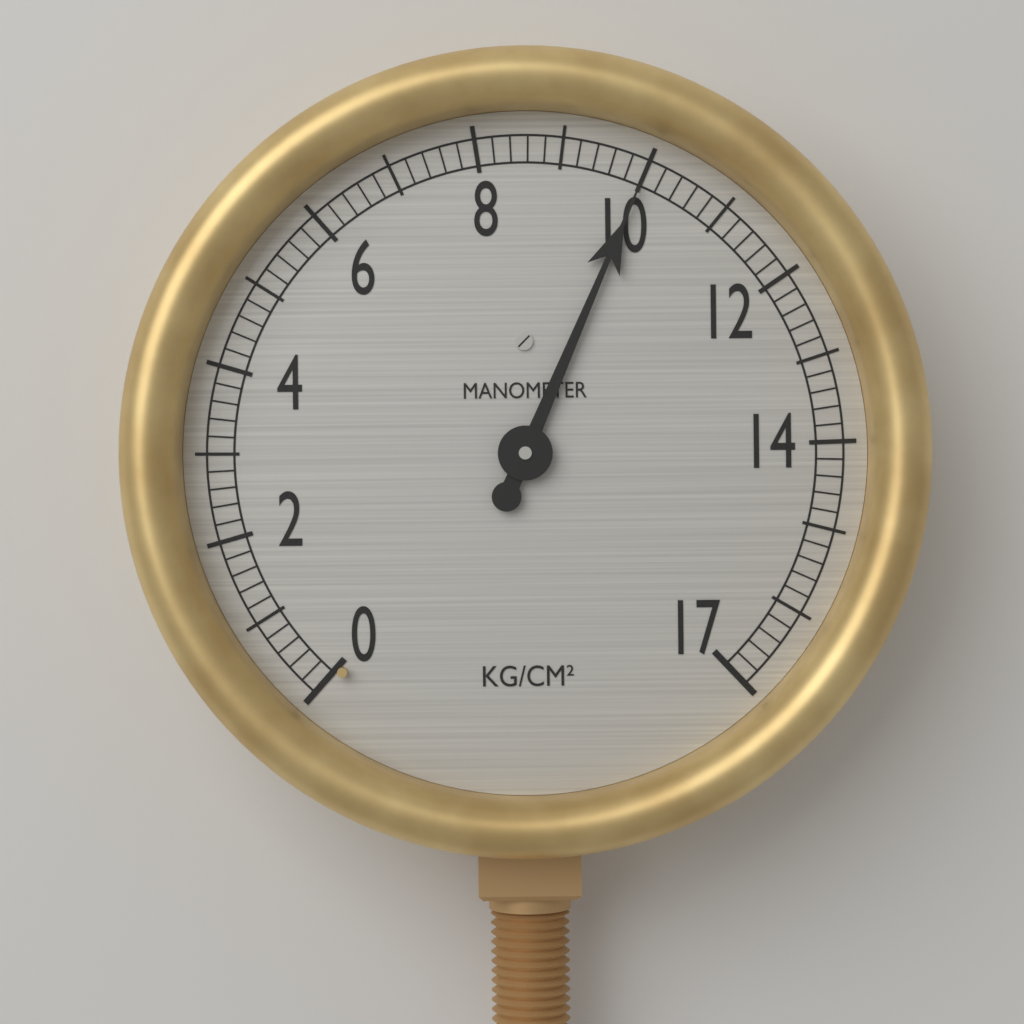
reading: 10.0 kg/cm²
